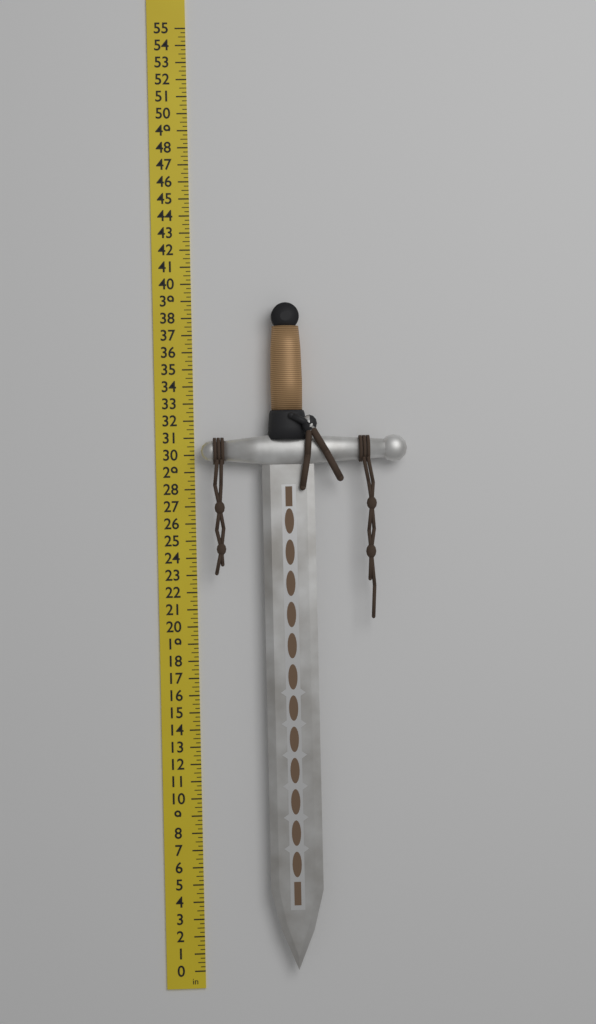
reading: 38.75 in
